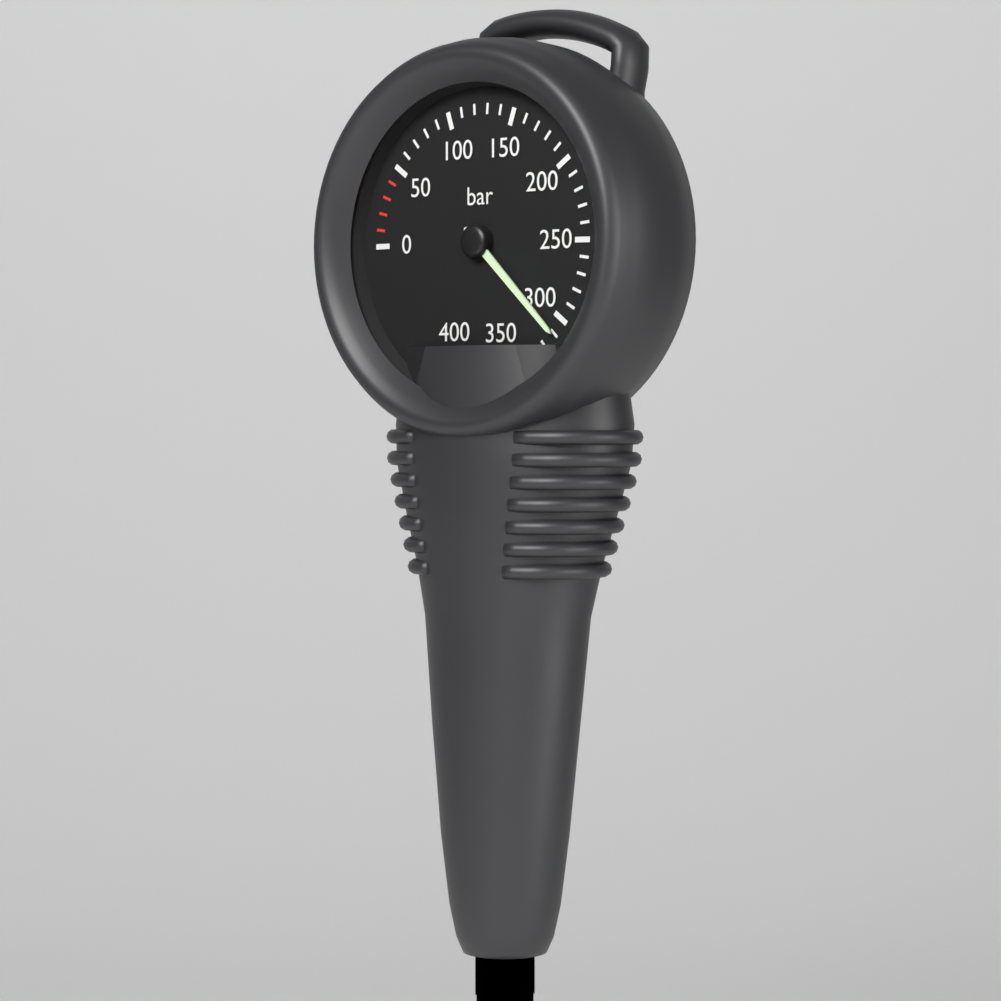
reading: 310 bar
